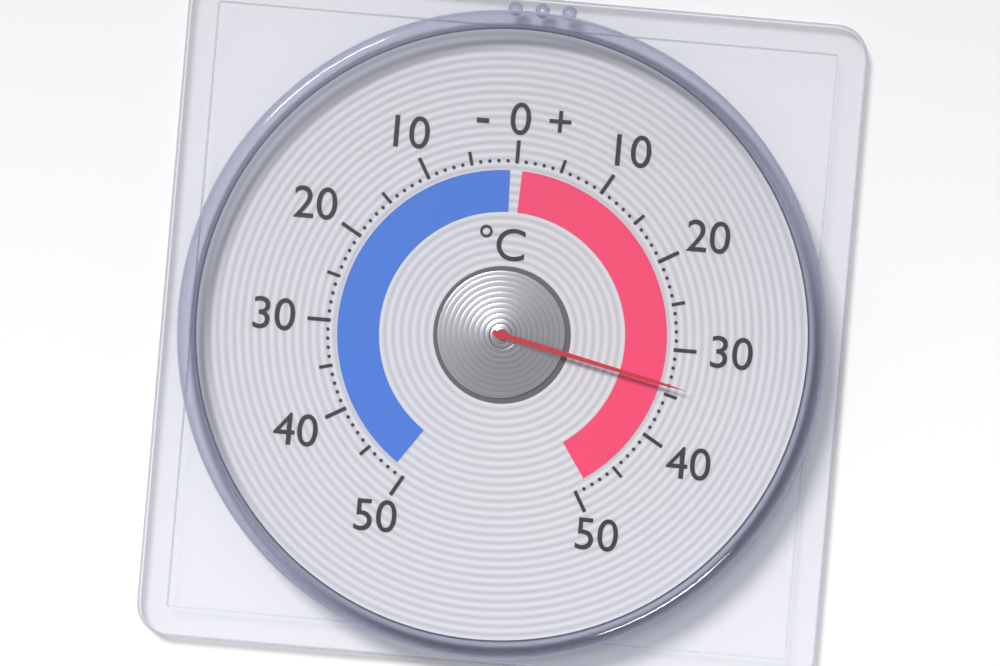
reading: 34 °C
